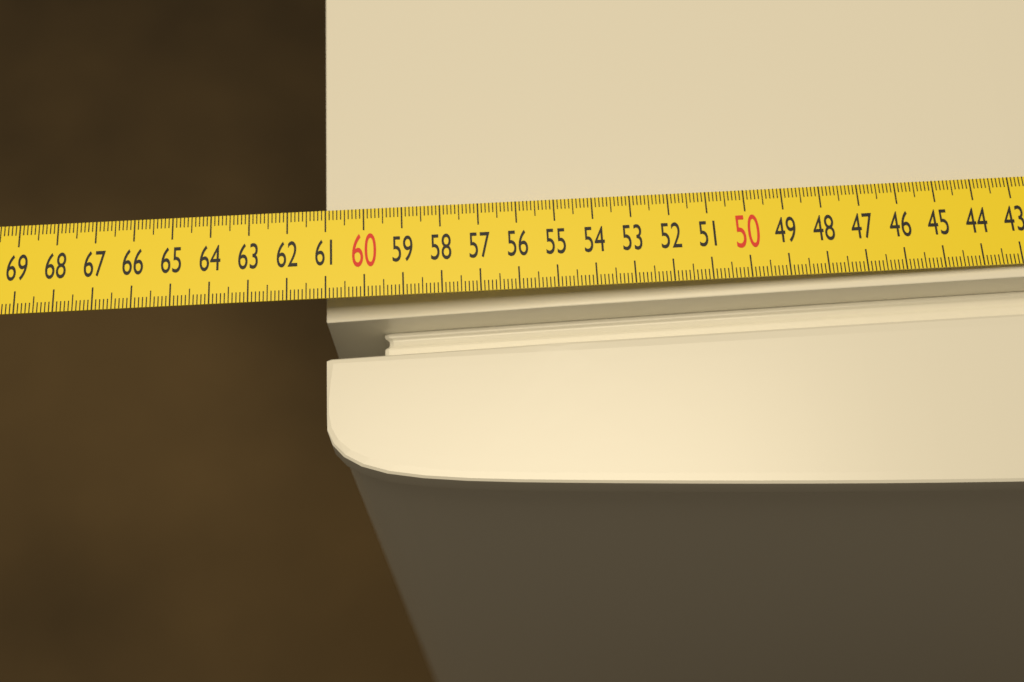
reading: 61.1 cm
